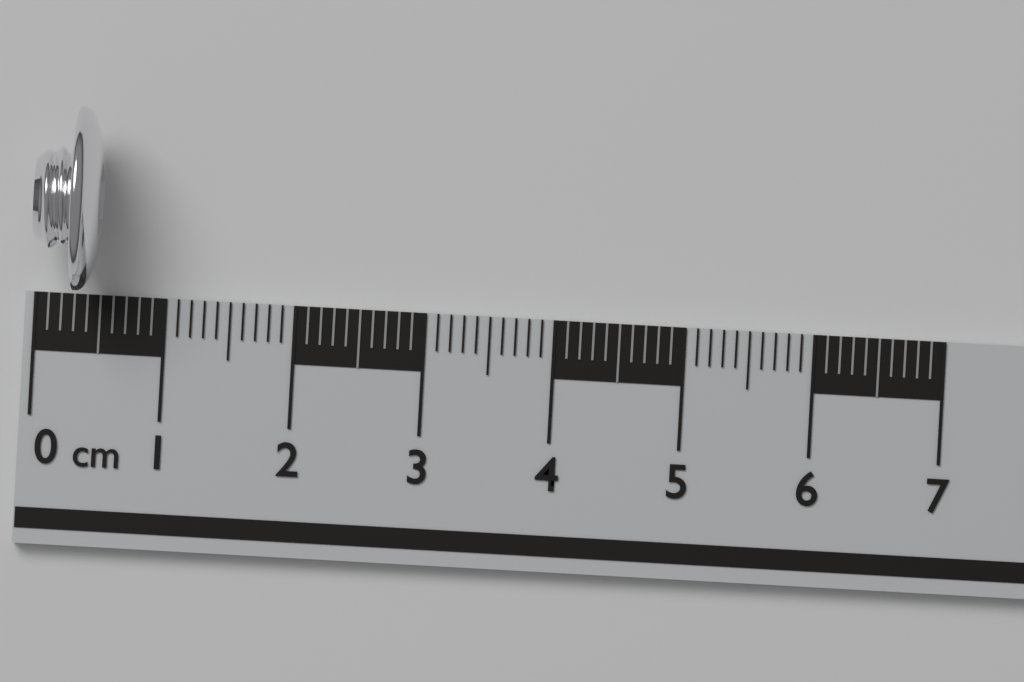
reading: 0.5 cm
